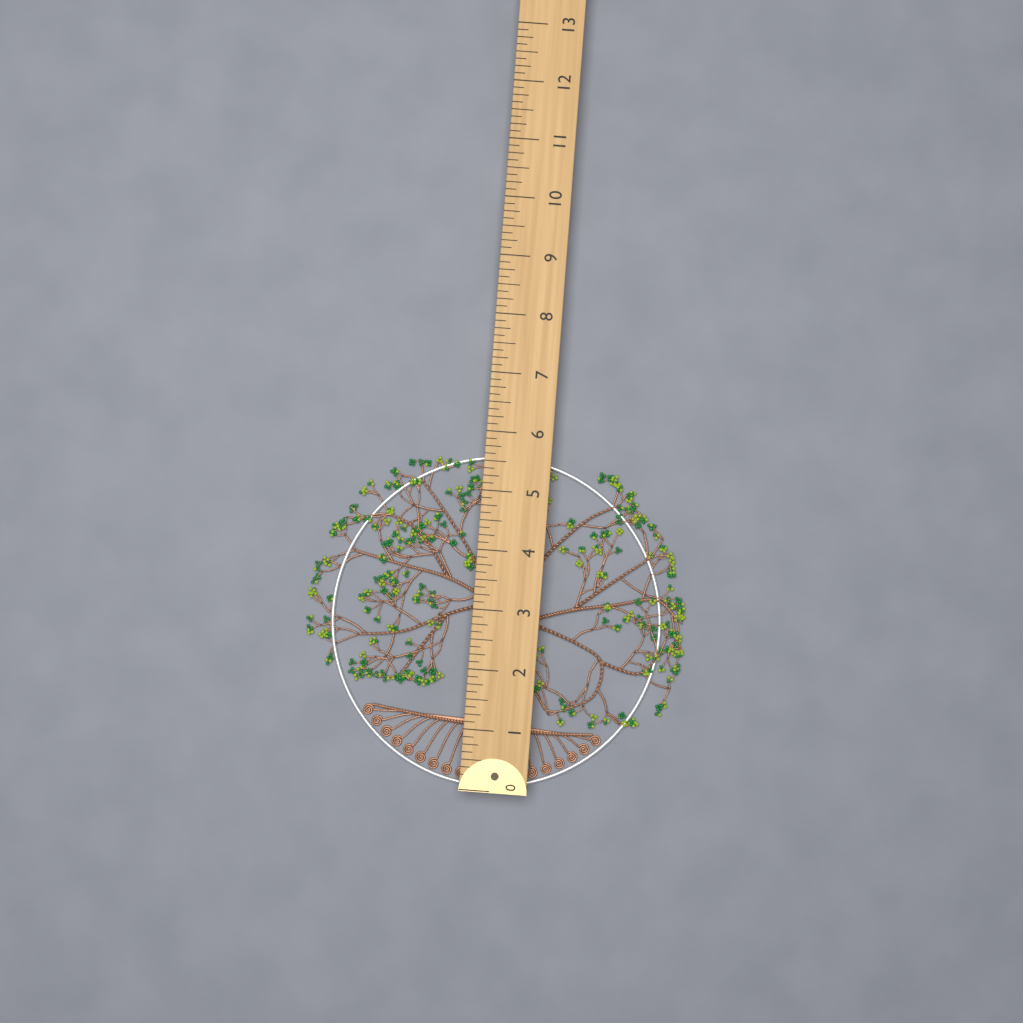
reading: 5.625 (no unit)
